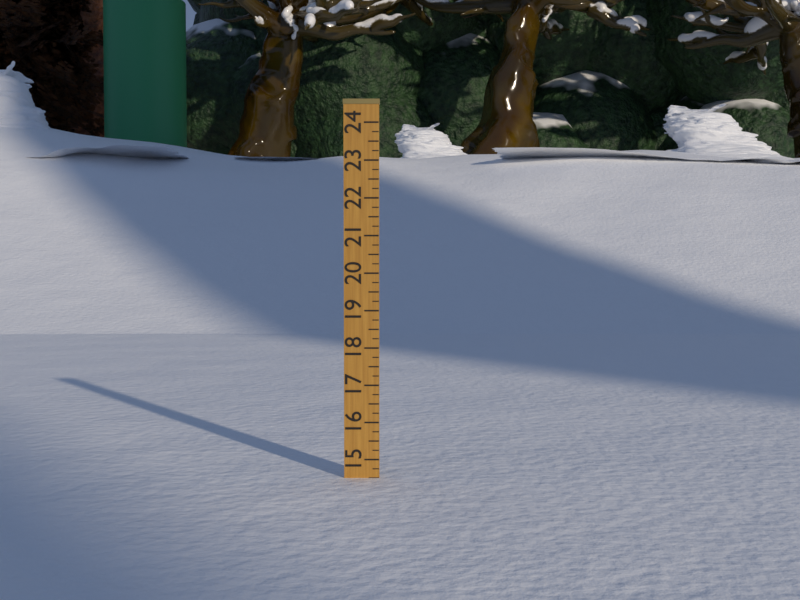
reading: 14.50 (no unit)
